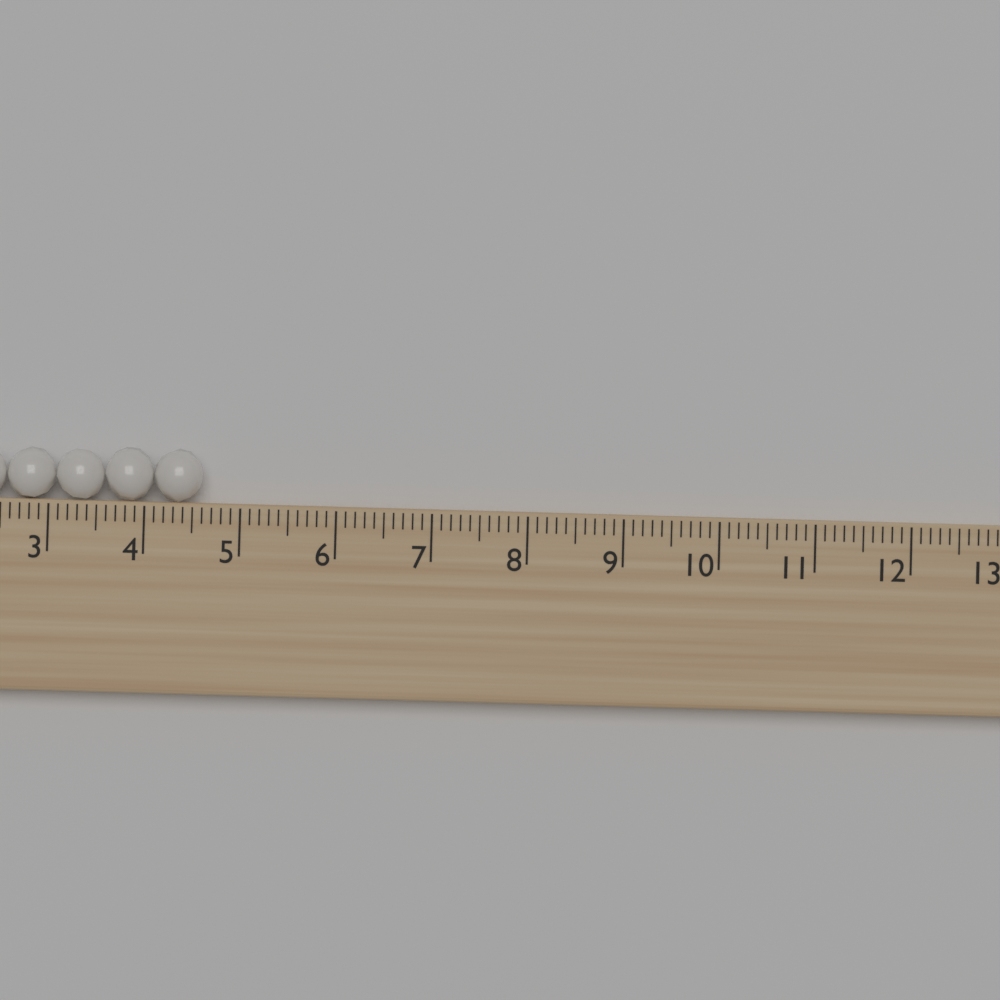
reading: 4.6 (no unit)
